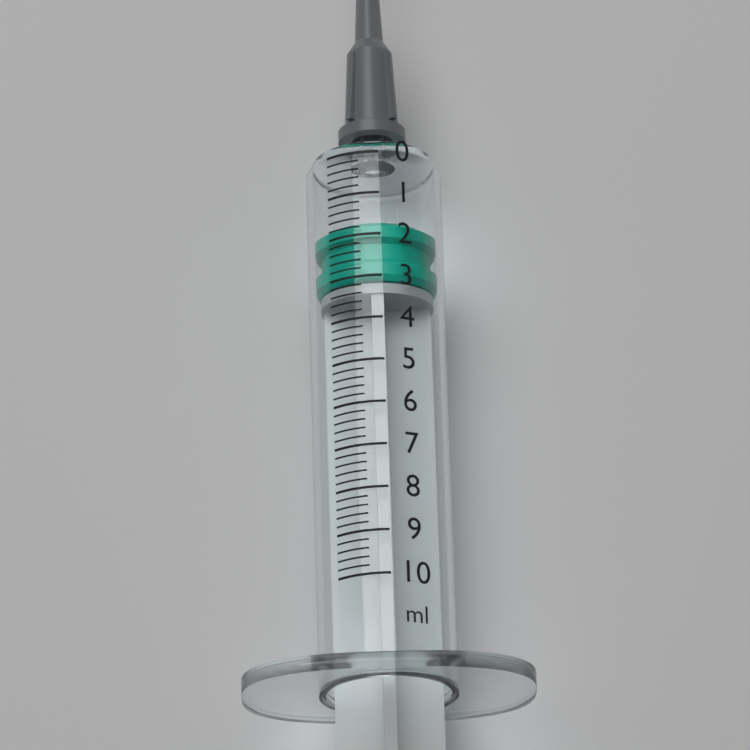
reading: 1.6 ml
